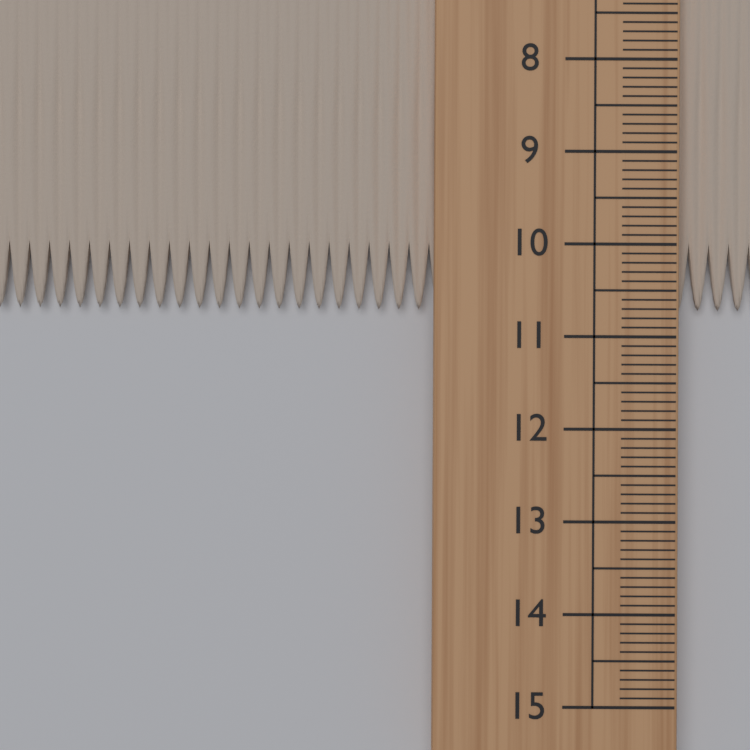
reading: 10.7 cm
